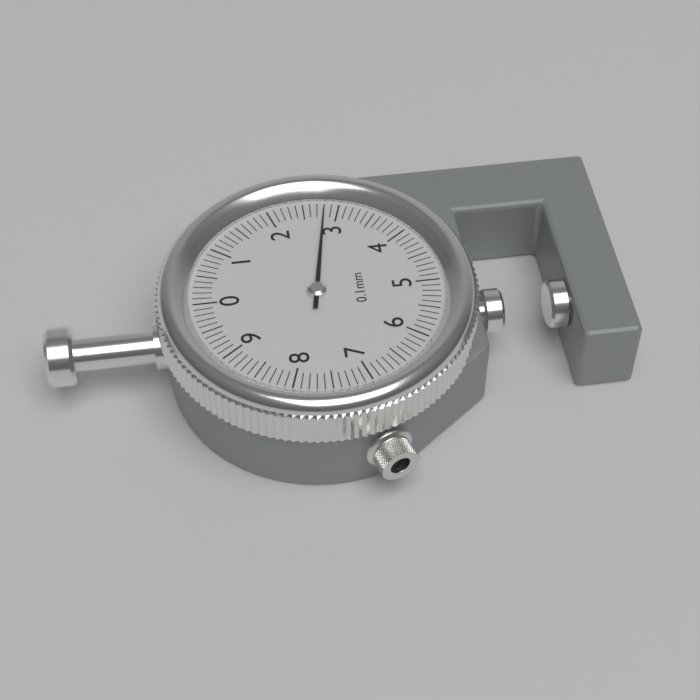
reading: 2.8 mm
